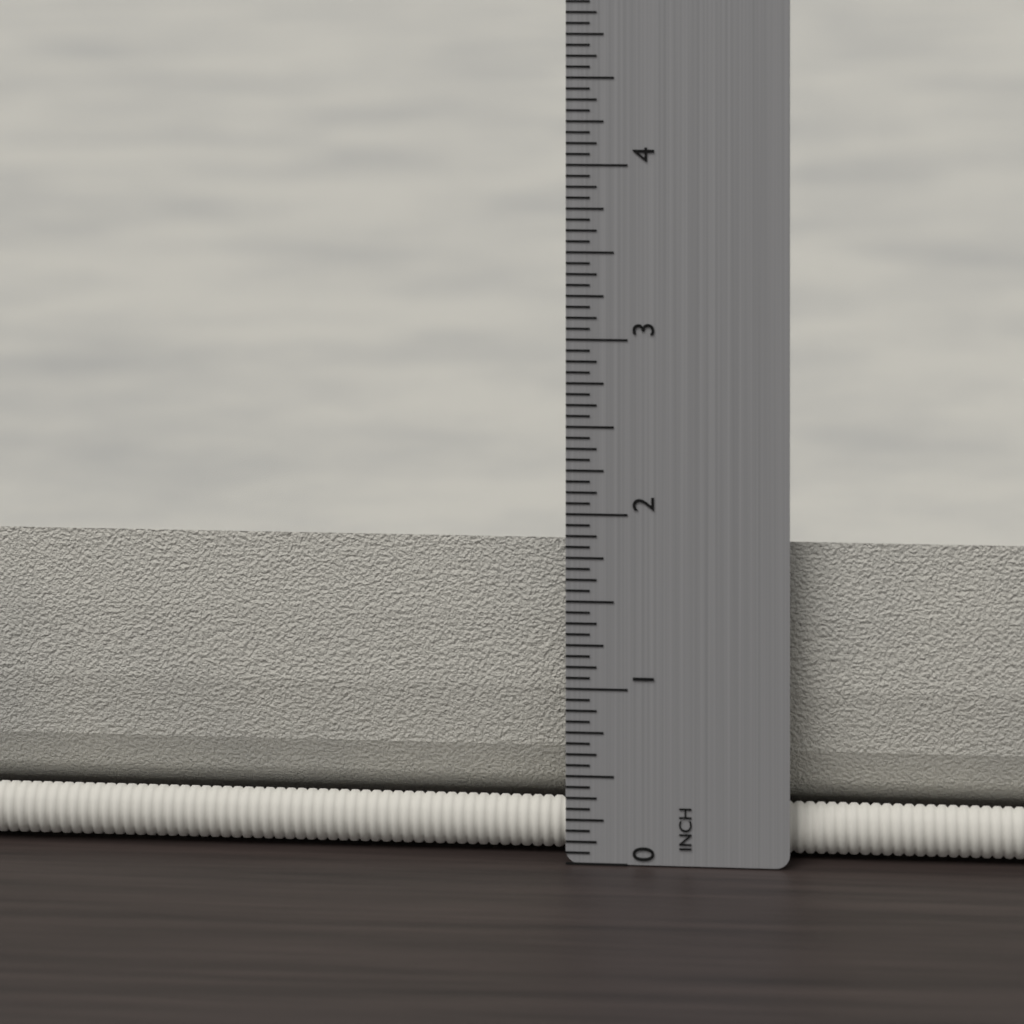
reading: 1.8125 in
